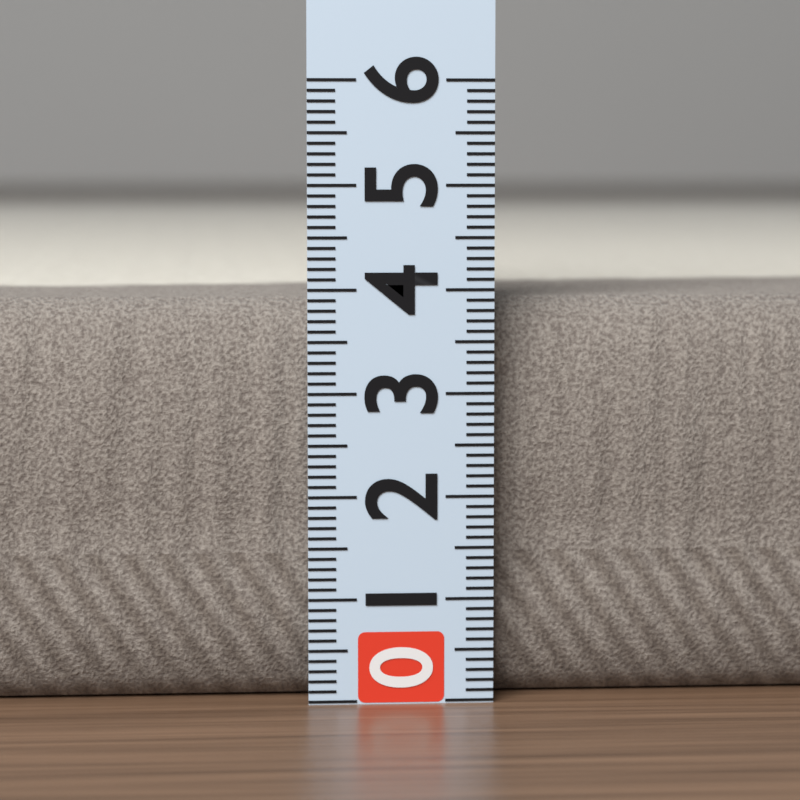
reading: 3.9 (no unit)
